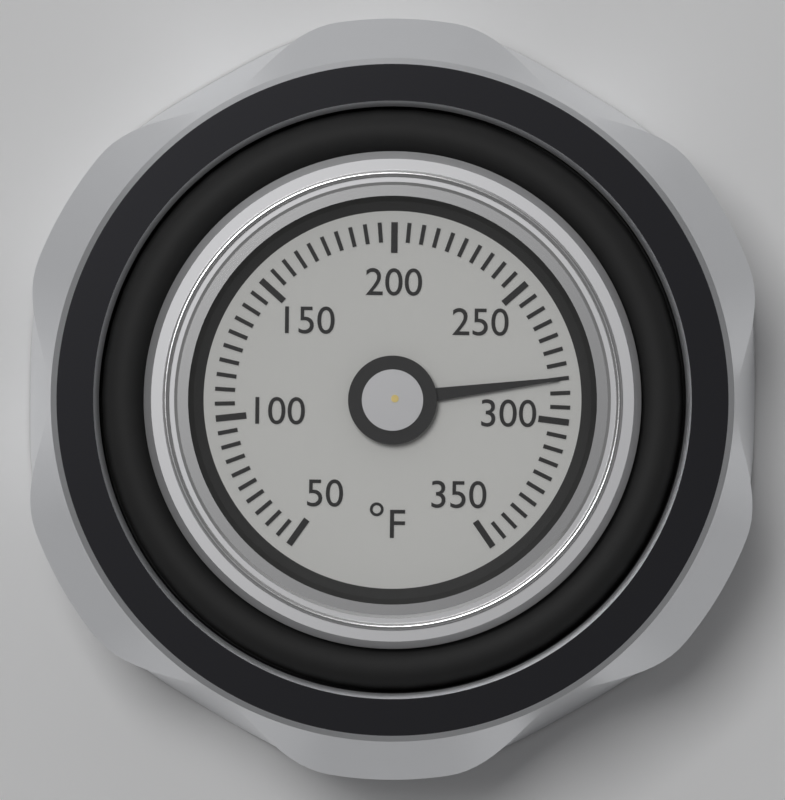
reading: 285 °F
